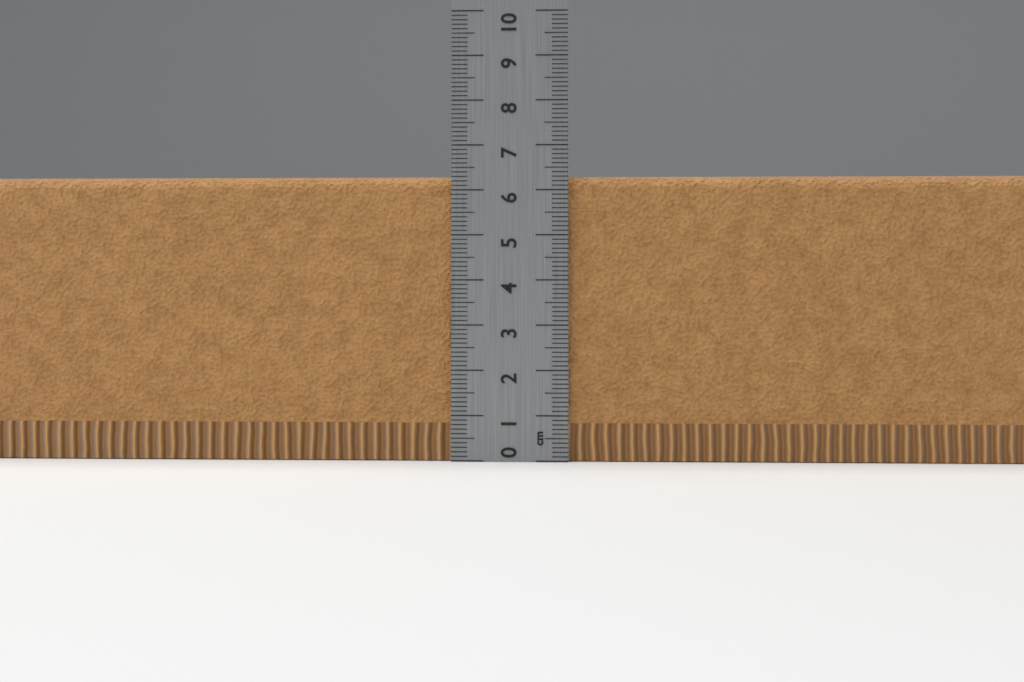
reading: 6.3 cm
